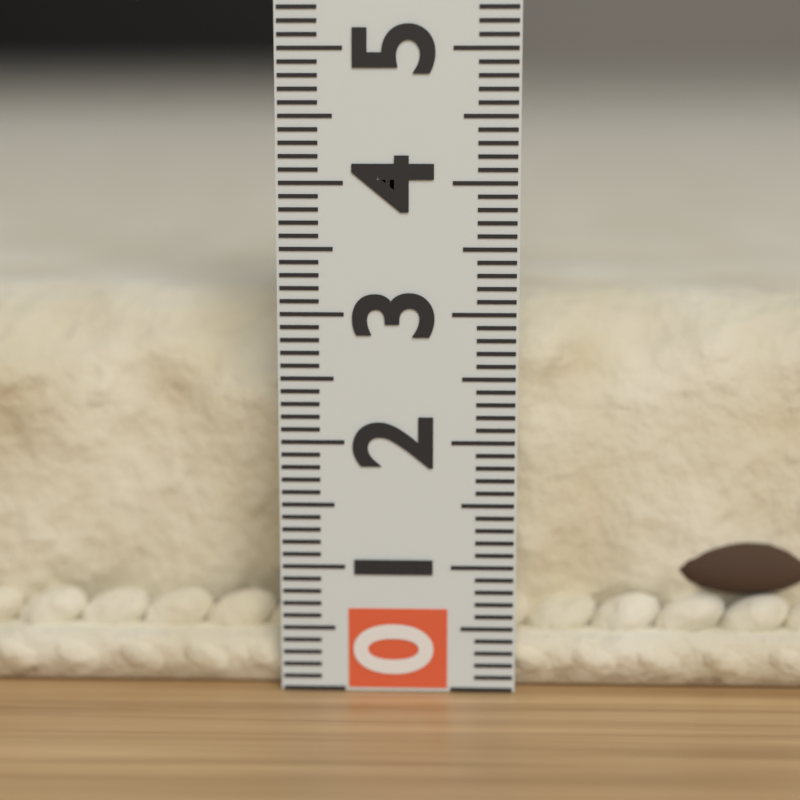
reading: 3.1 (no unit)
